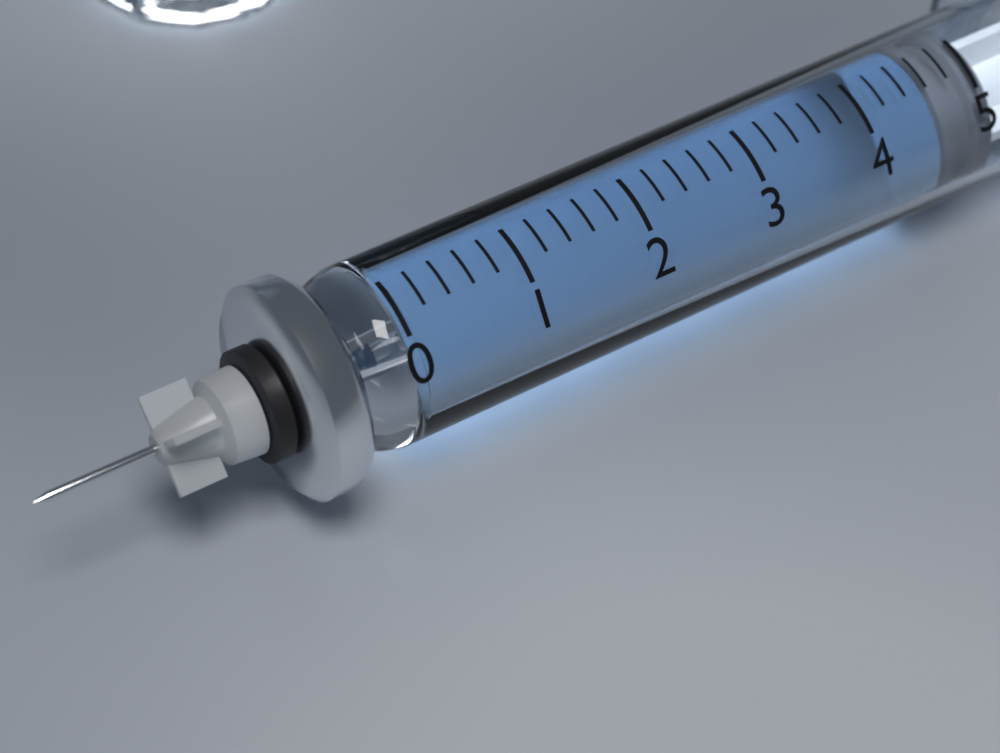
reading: 4.6 (no unit)
